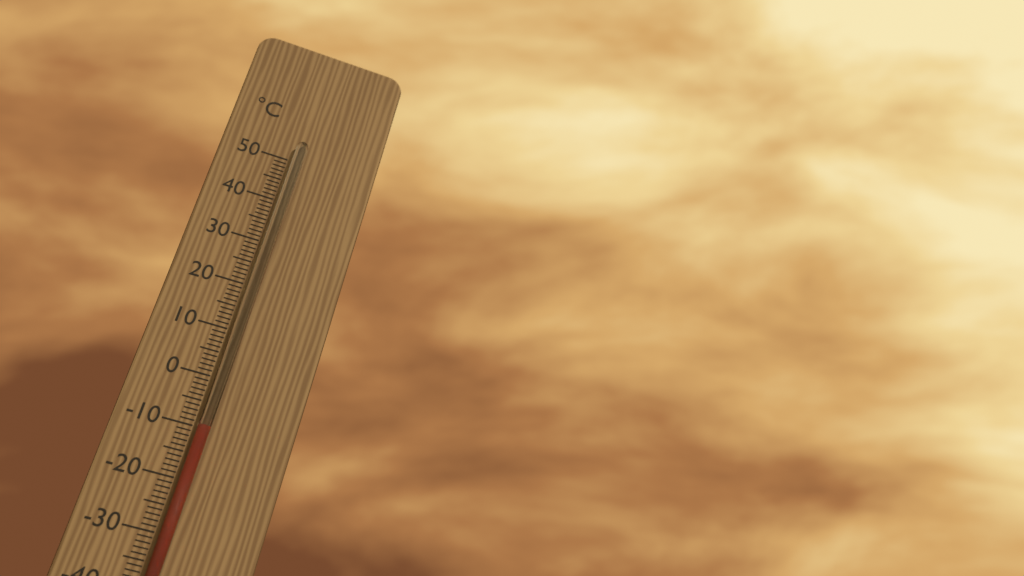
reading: -10 °C
